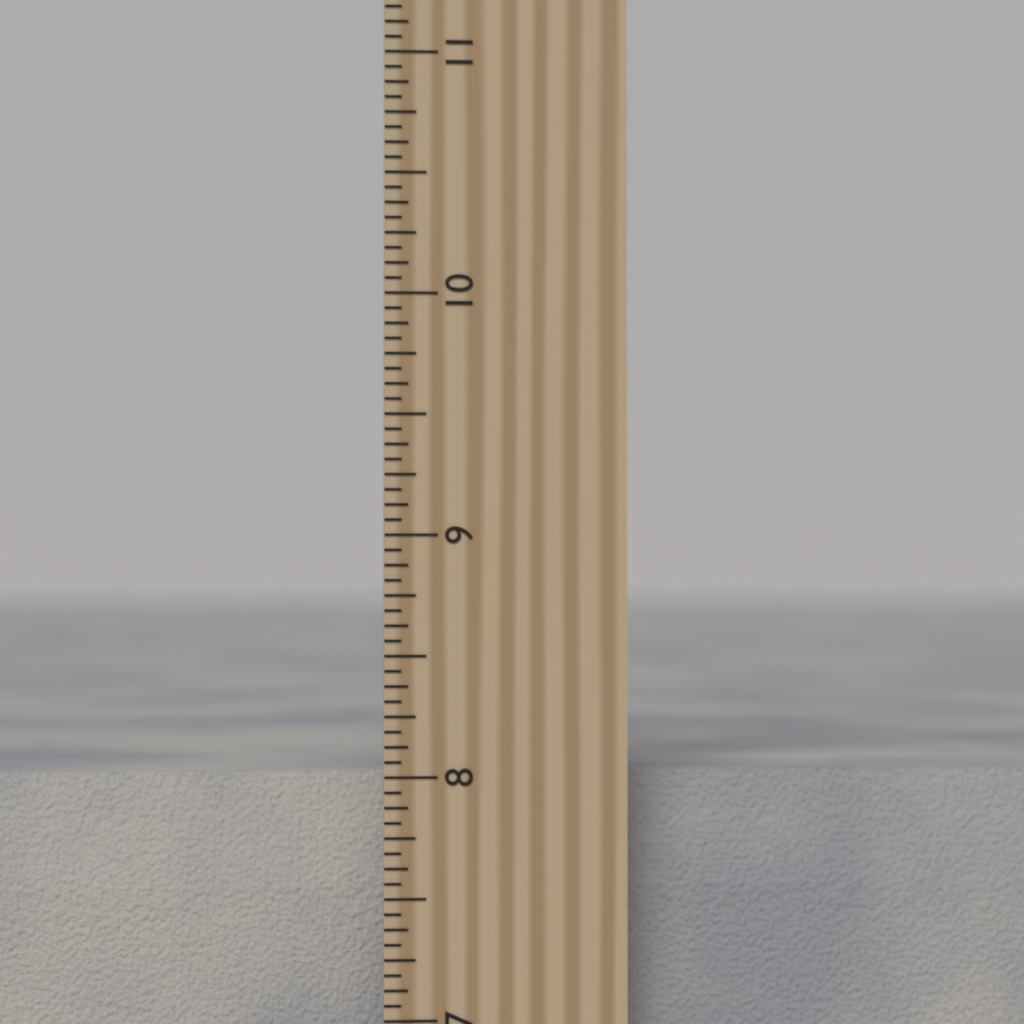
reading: 8.0000 inch
